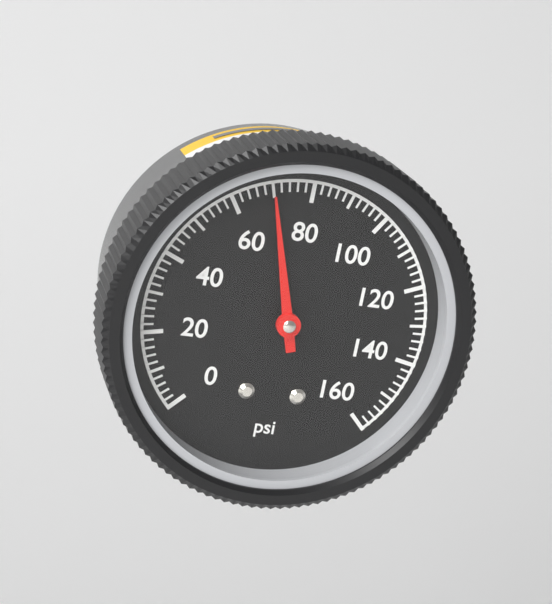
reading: 70 psi
